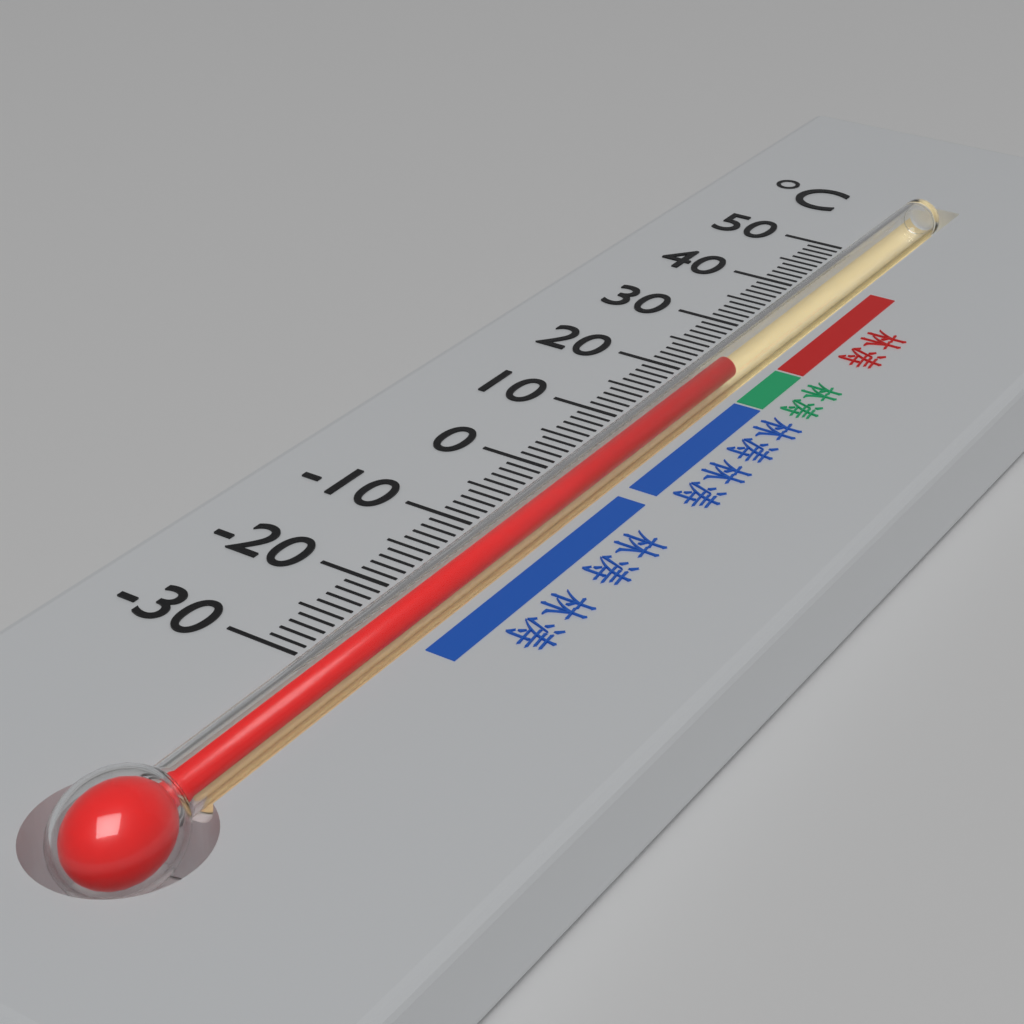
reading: 22 °C
